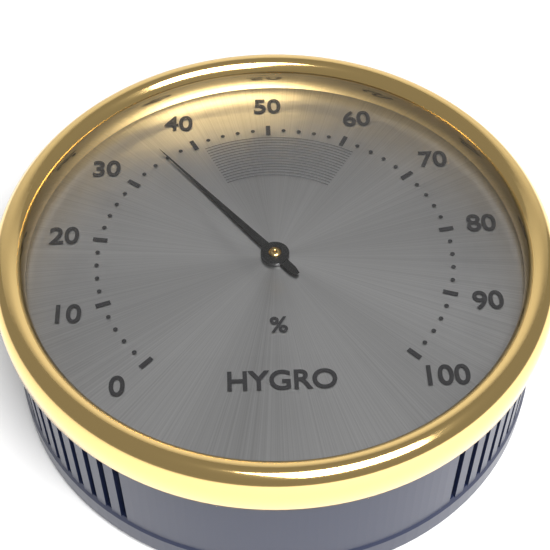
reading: 36 %
